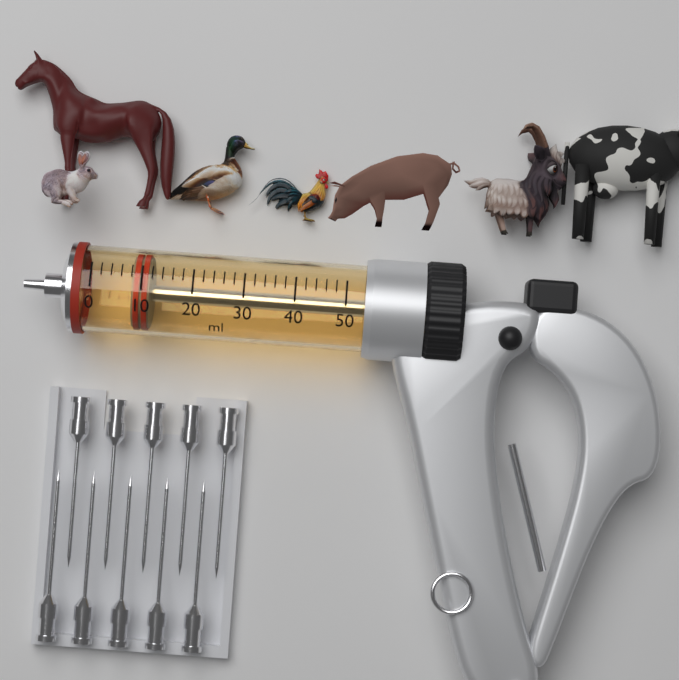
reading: 8 ml
